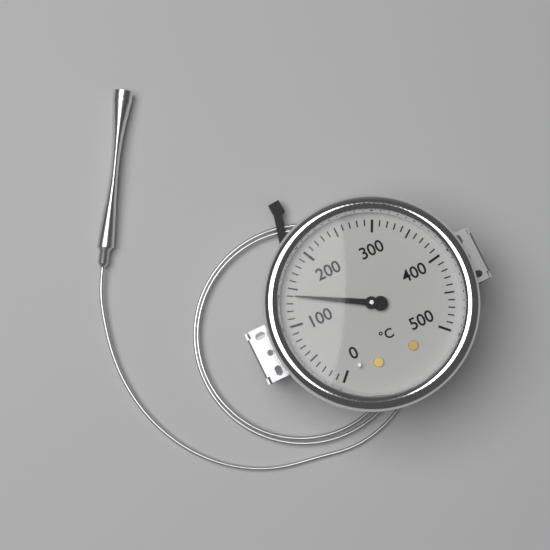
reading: 140 °C
